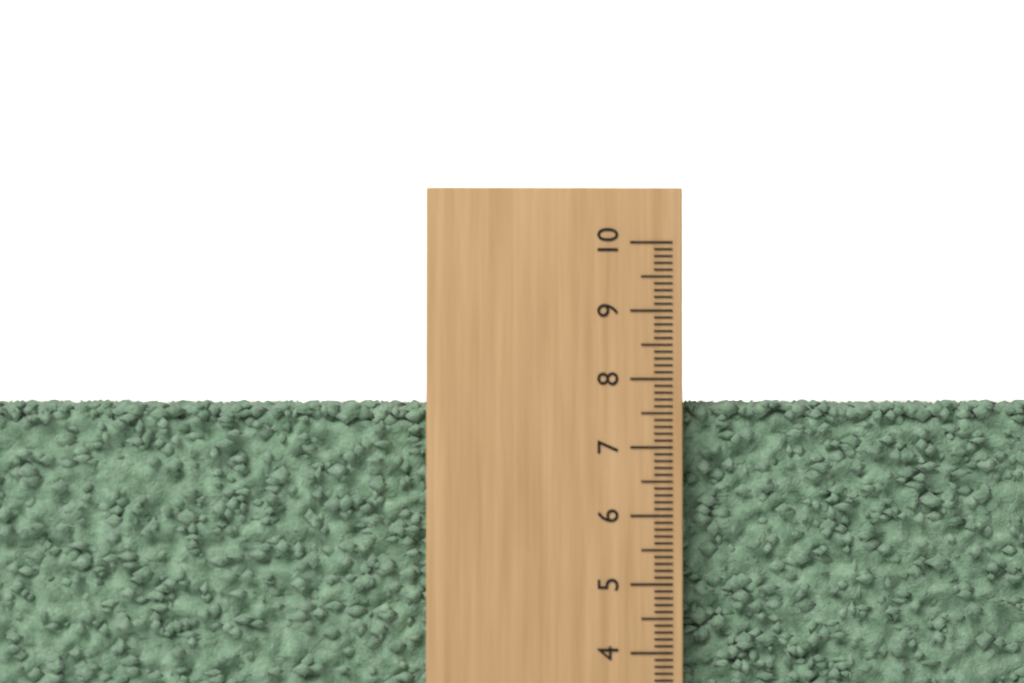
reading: 7.7 (no unit)
